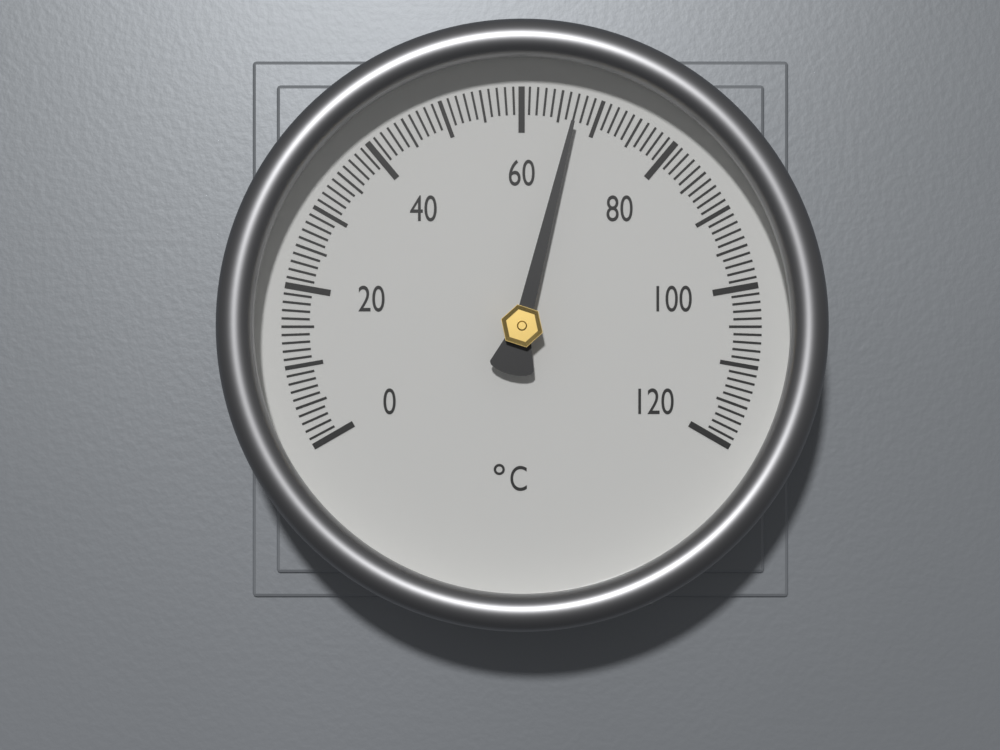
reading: 67 °C
